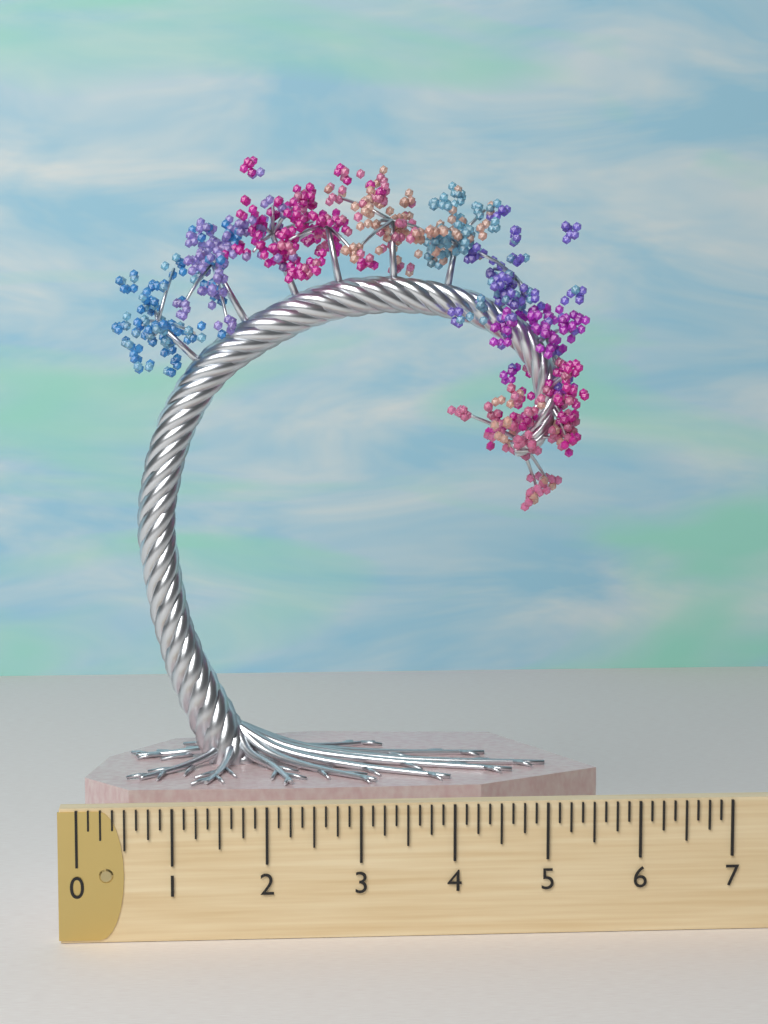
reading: 5.750 (no unit)
